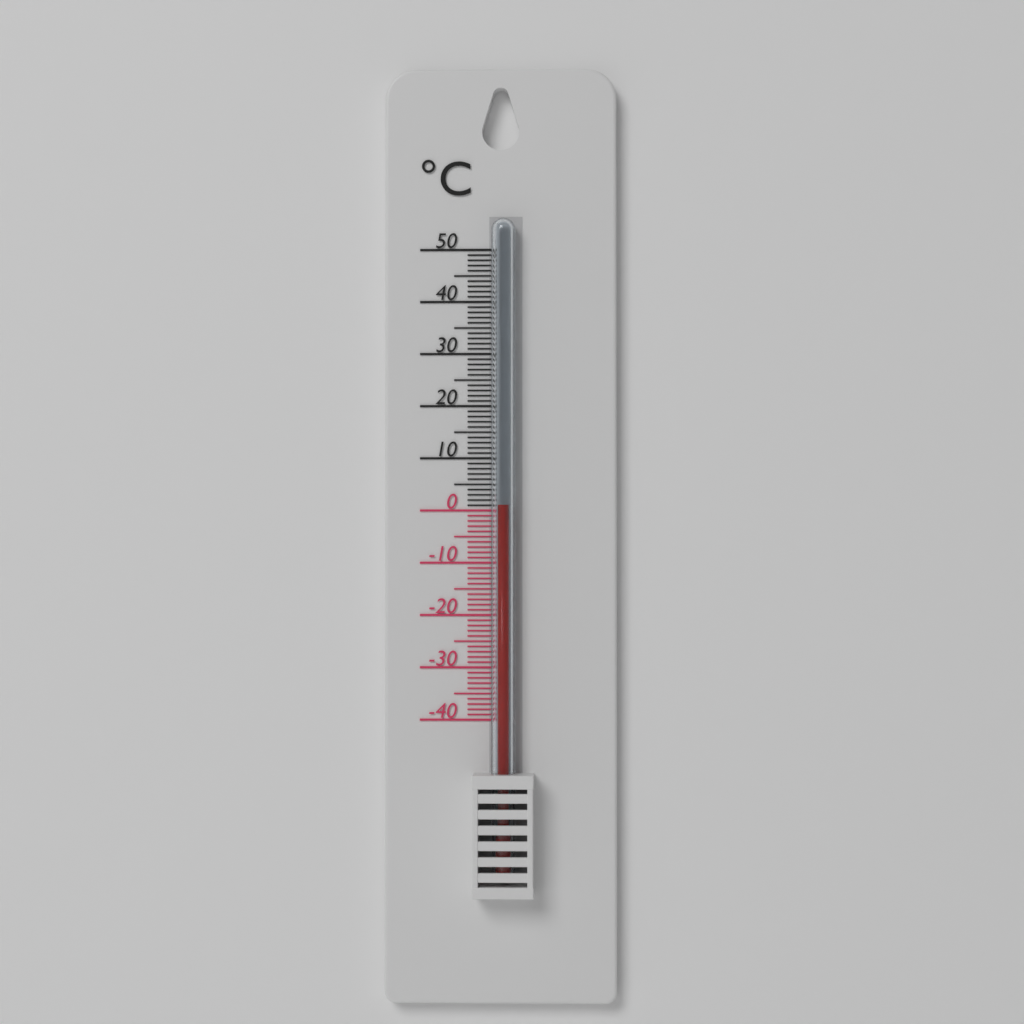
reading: 1 °C
